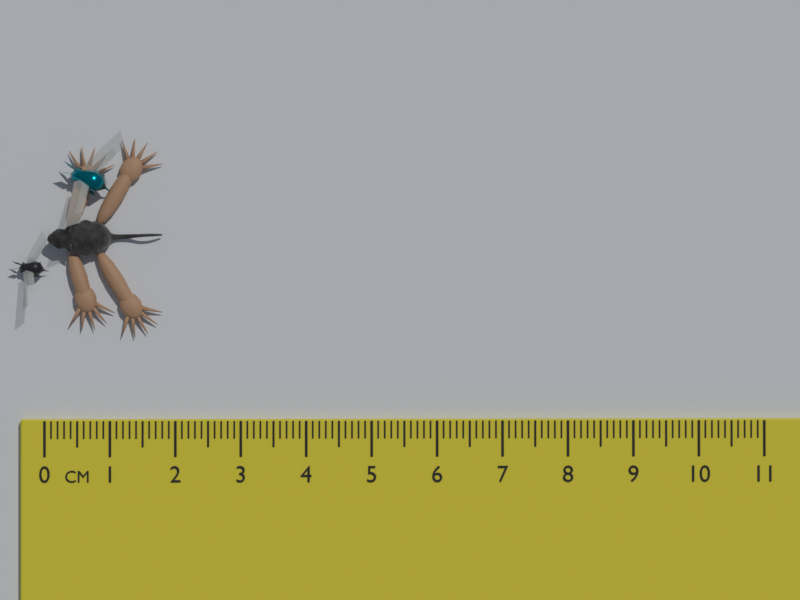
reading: 1.8 cm
